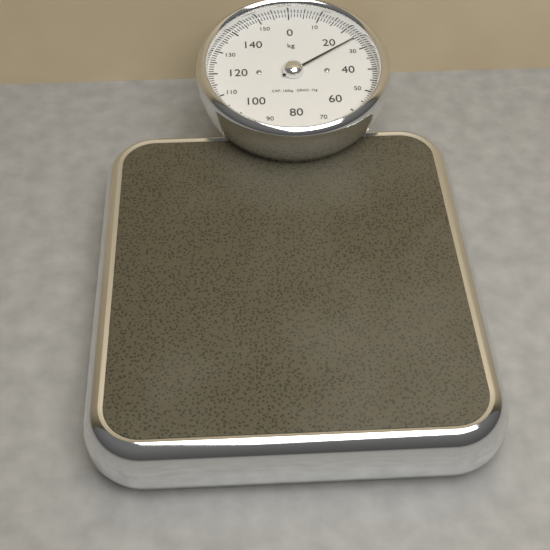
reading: 25 kg
